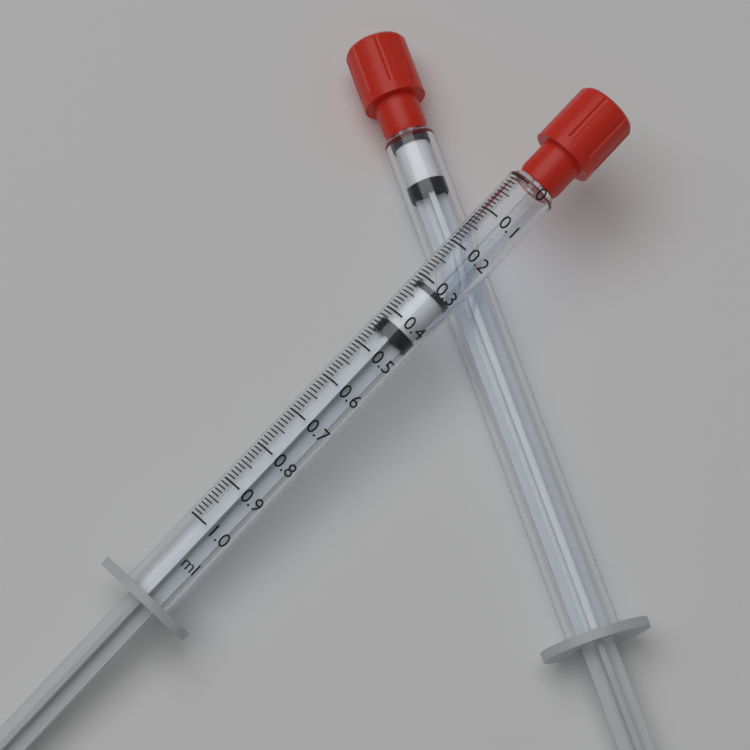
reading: 0.31 ml
